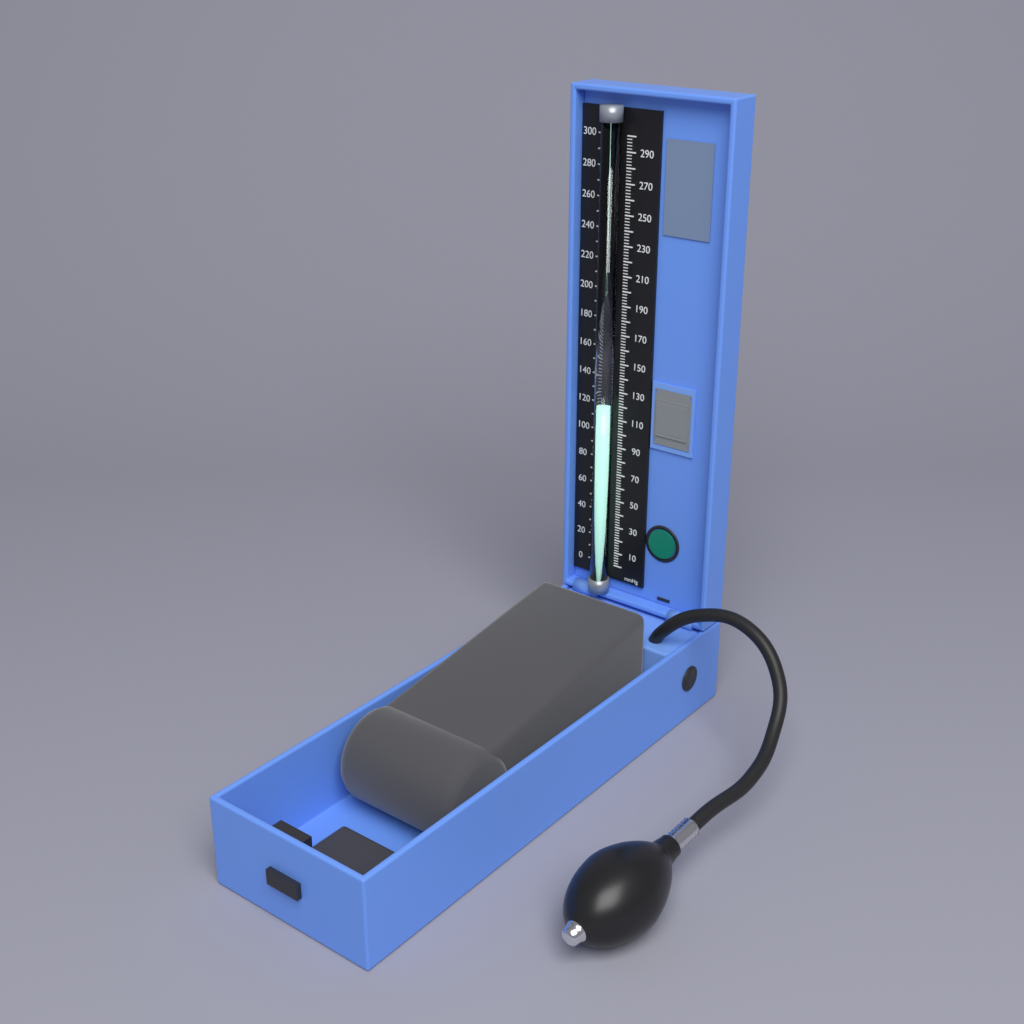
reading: 122 mmHg
